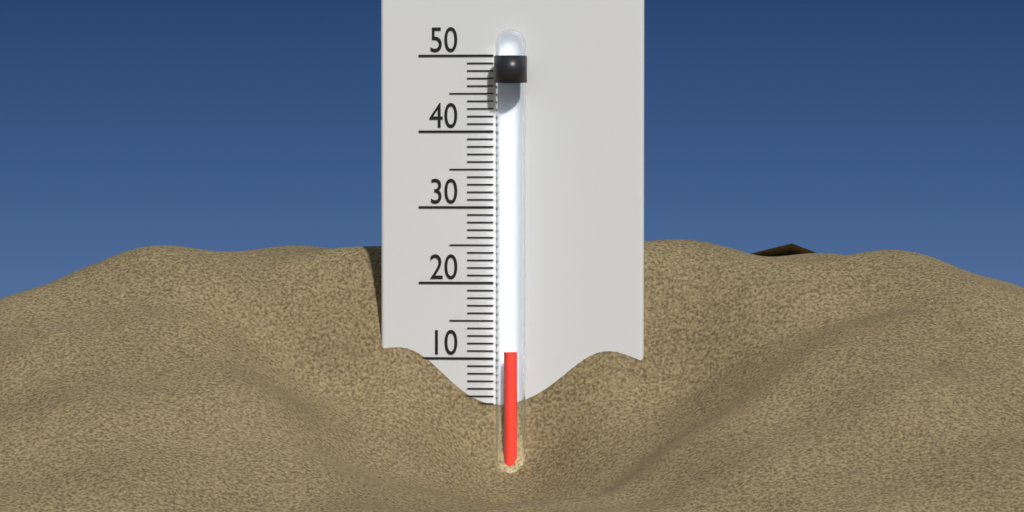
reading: 11 °C
